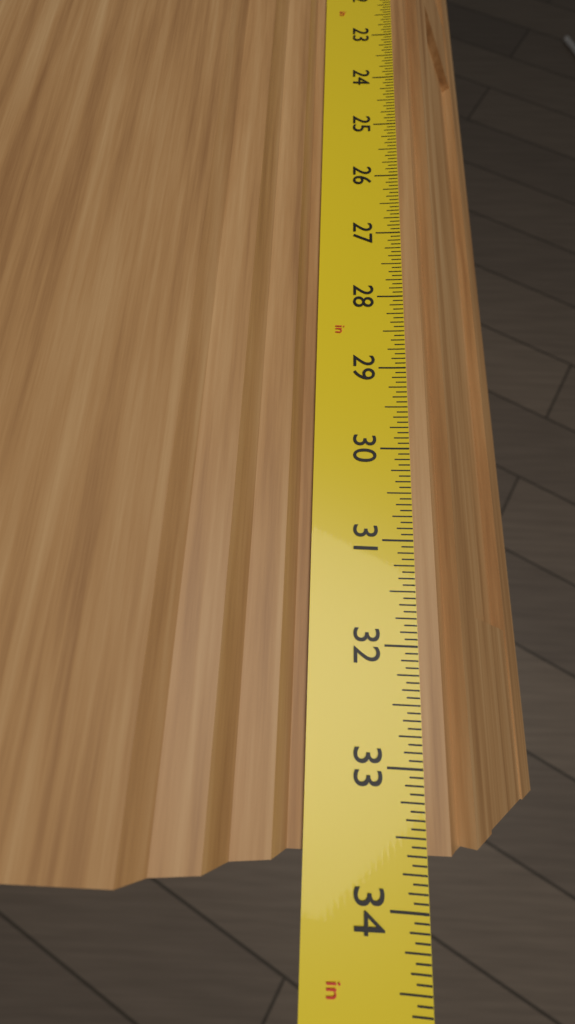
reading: 33.6250 in
